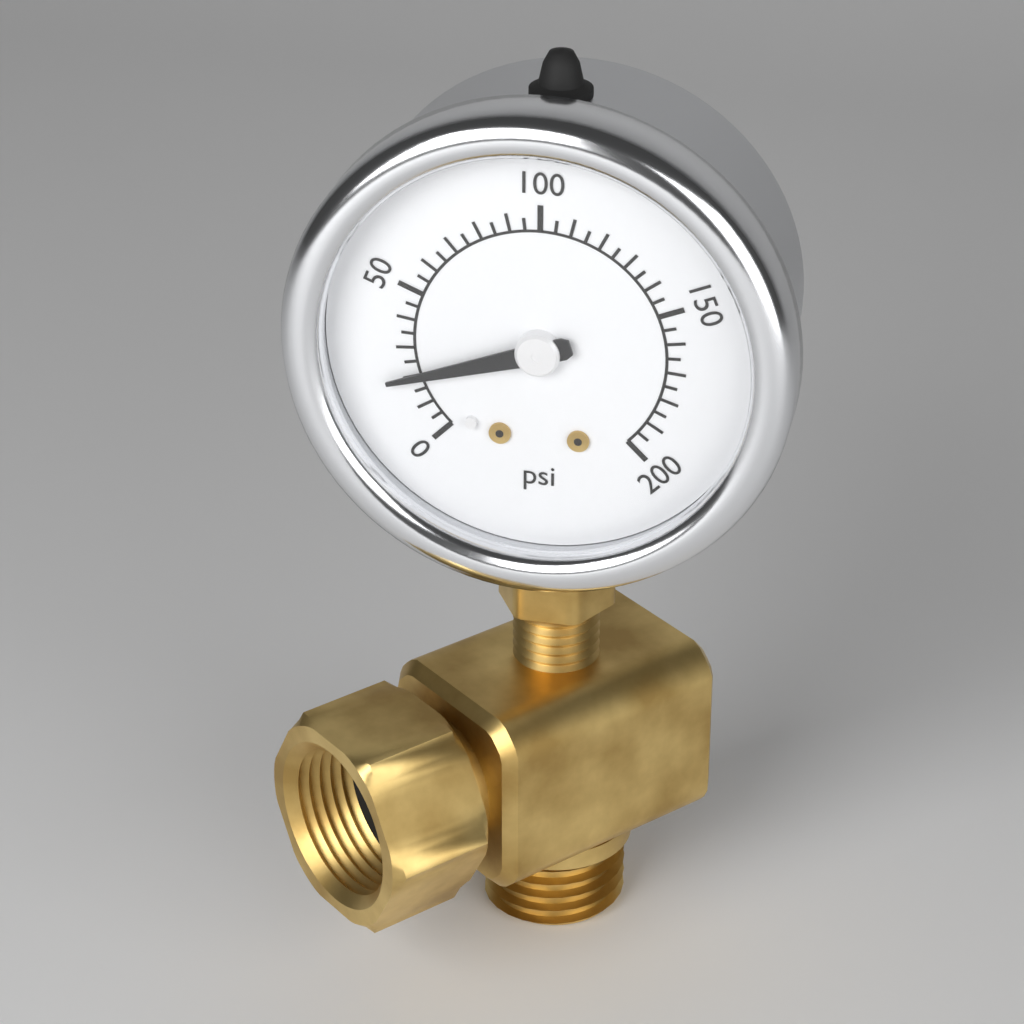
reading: 20 psi
